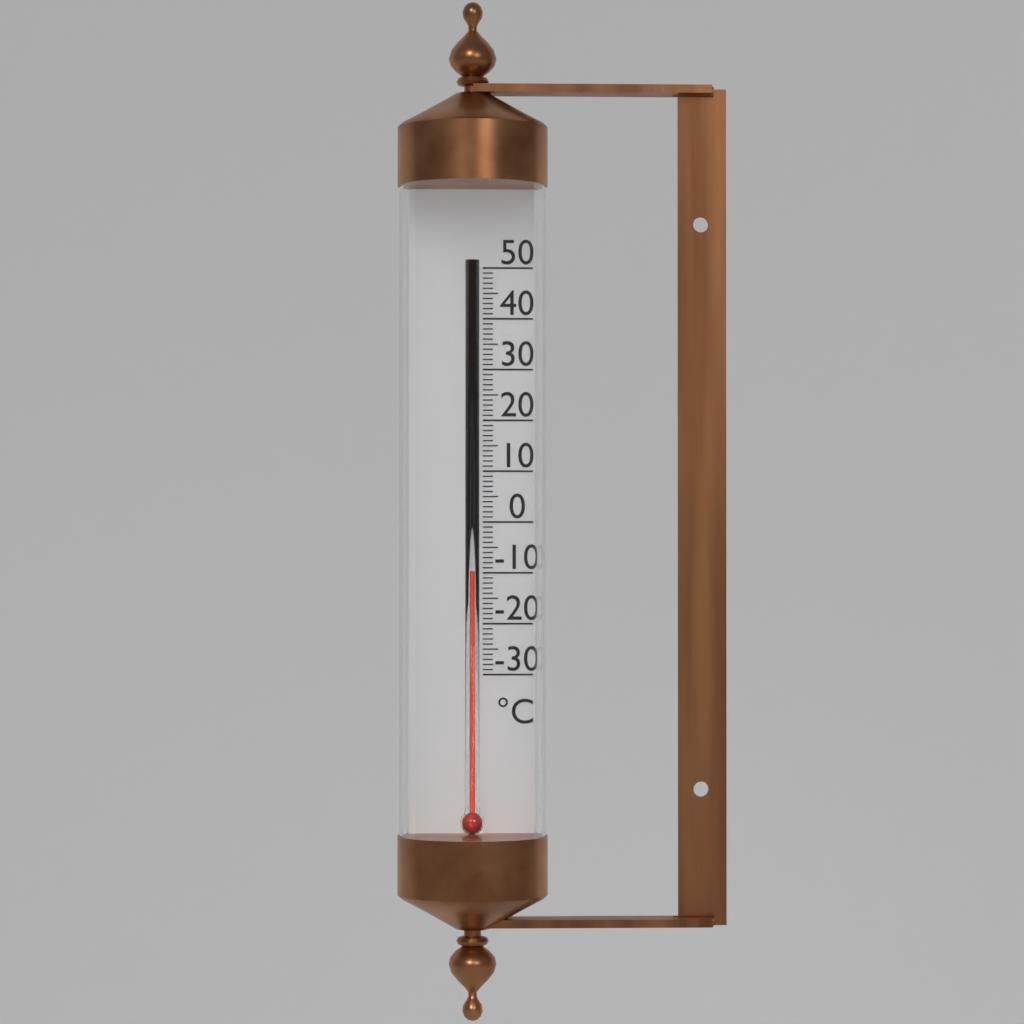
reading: -10 °C
